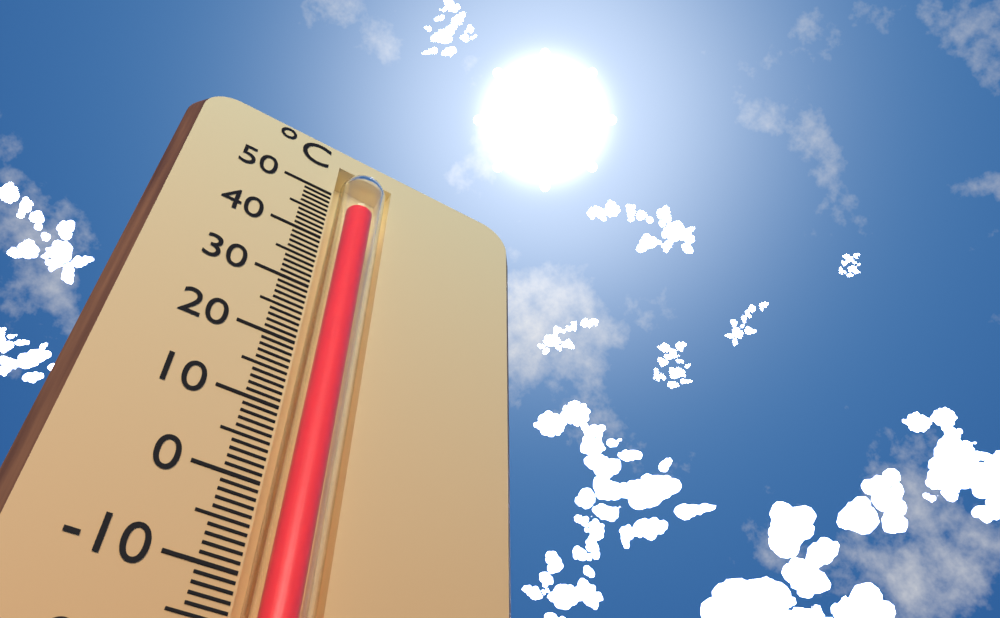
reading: 48 °C
